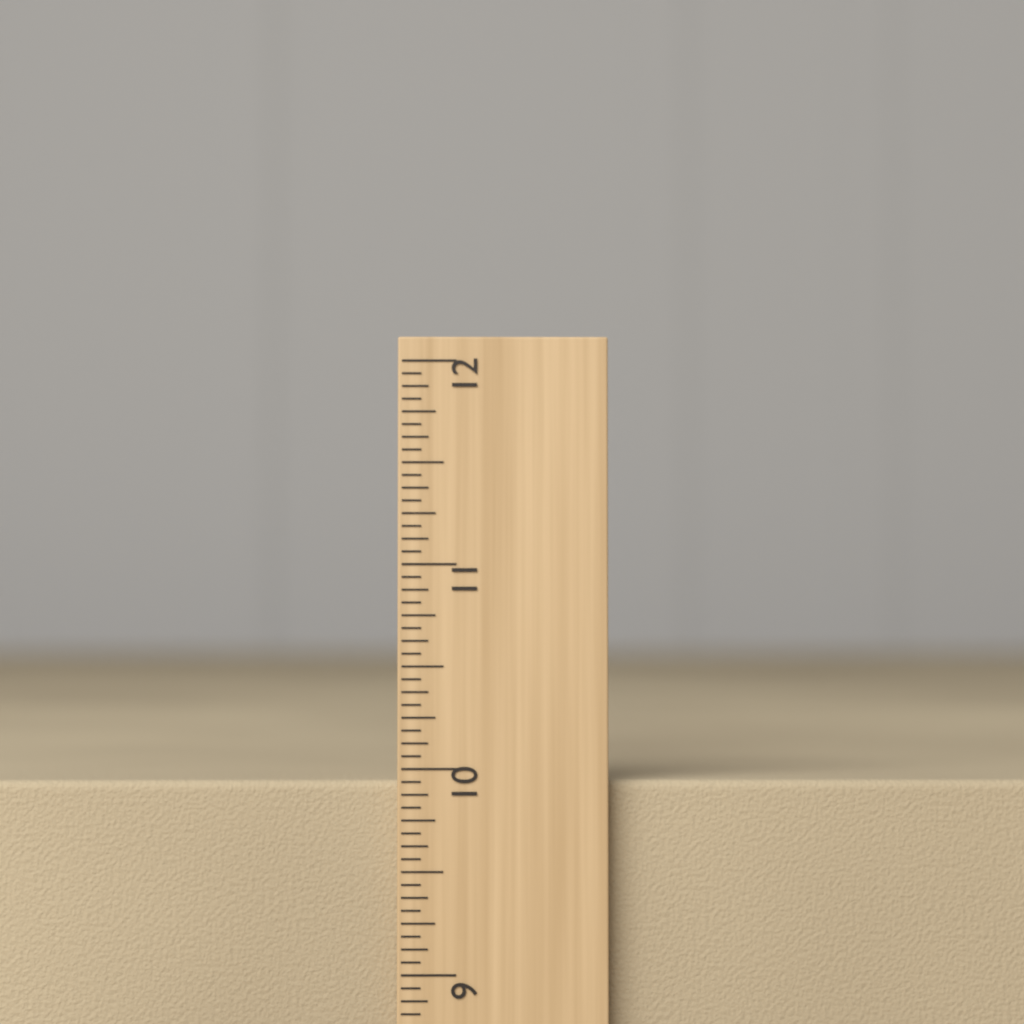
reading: 9.9375 inch
